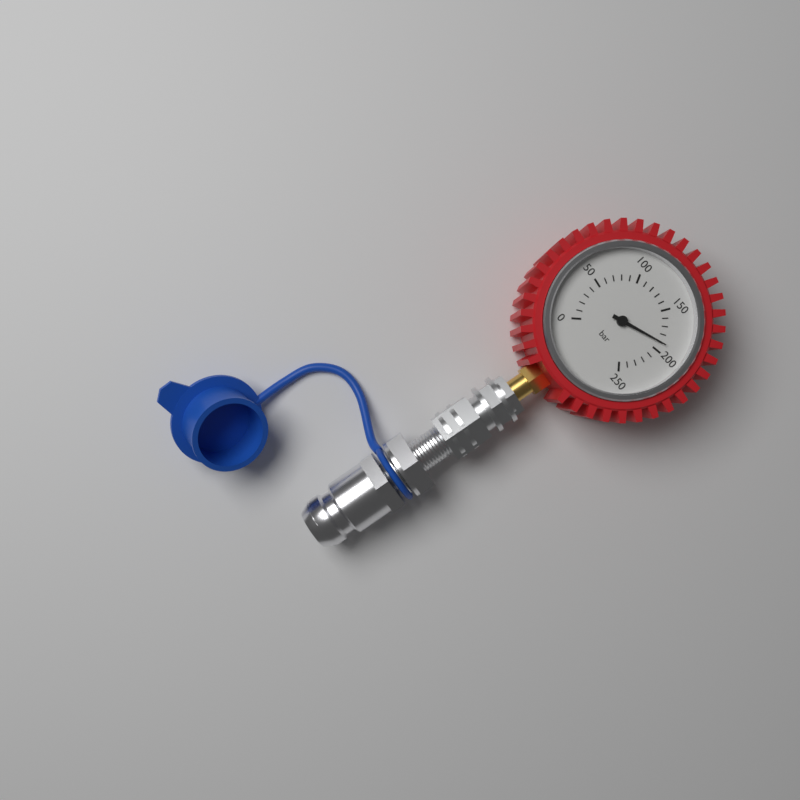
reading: 190 bar
